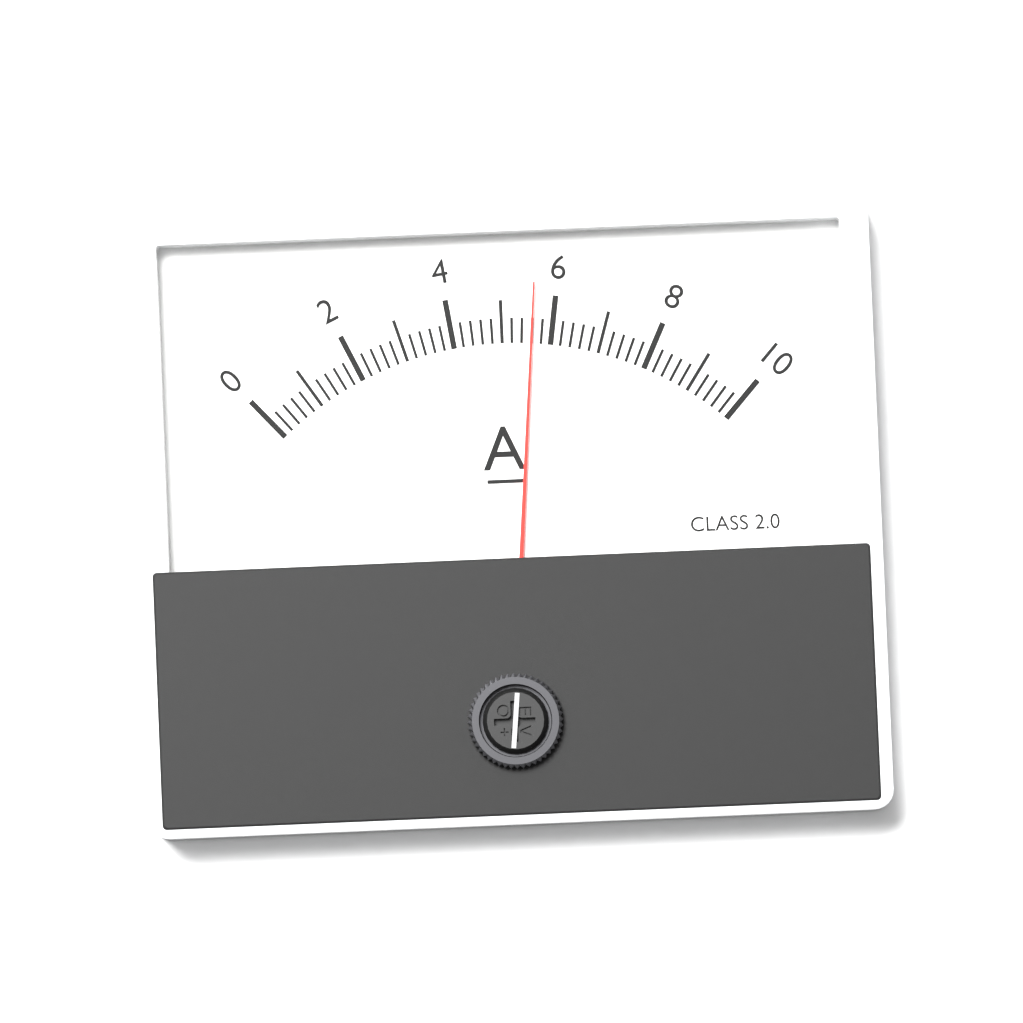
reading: 5.6 A
